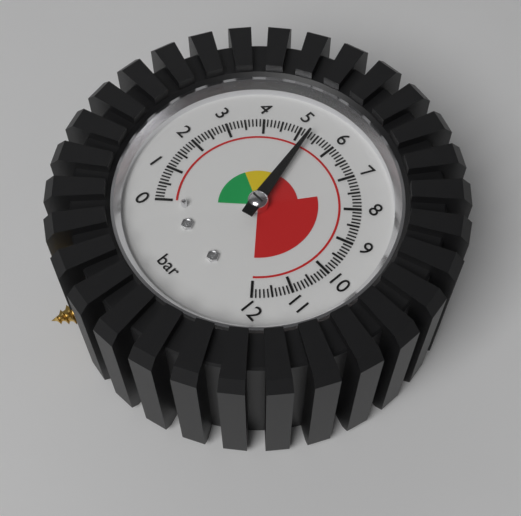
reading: 5.3 bar
